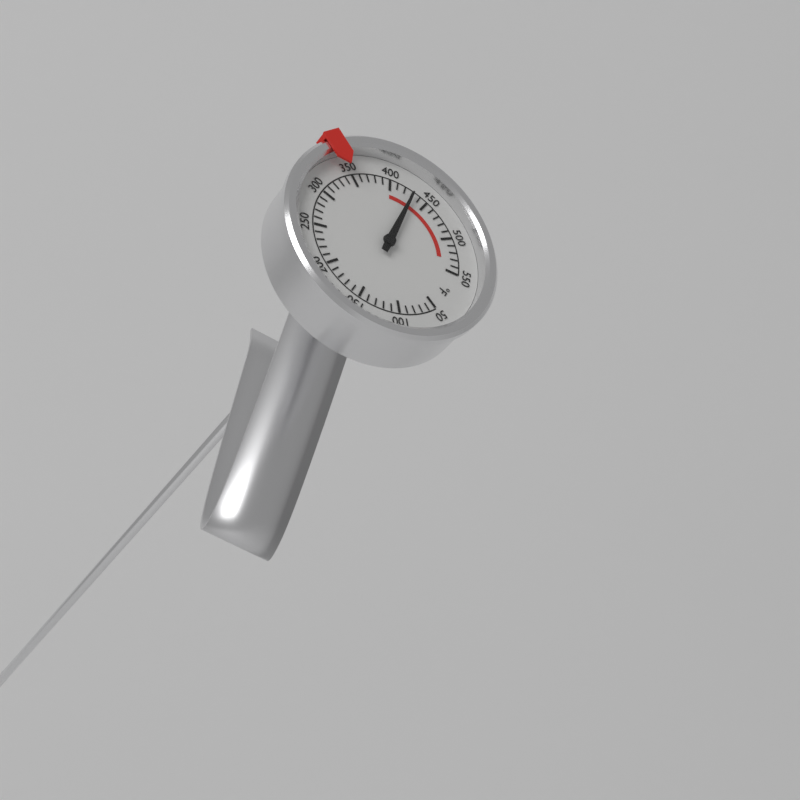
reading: 430 °F
